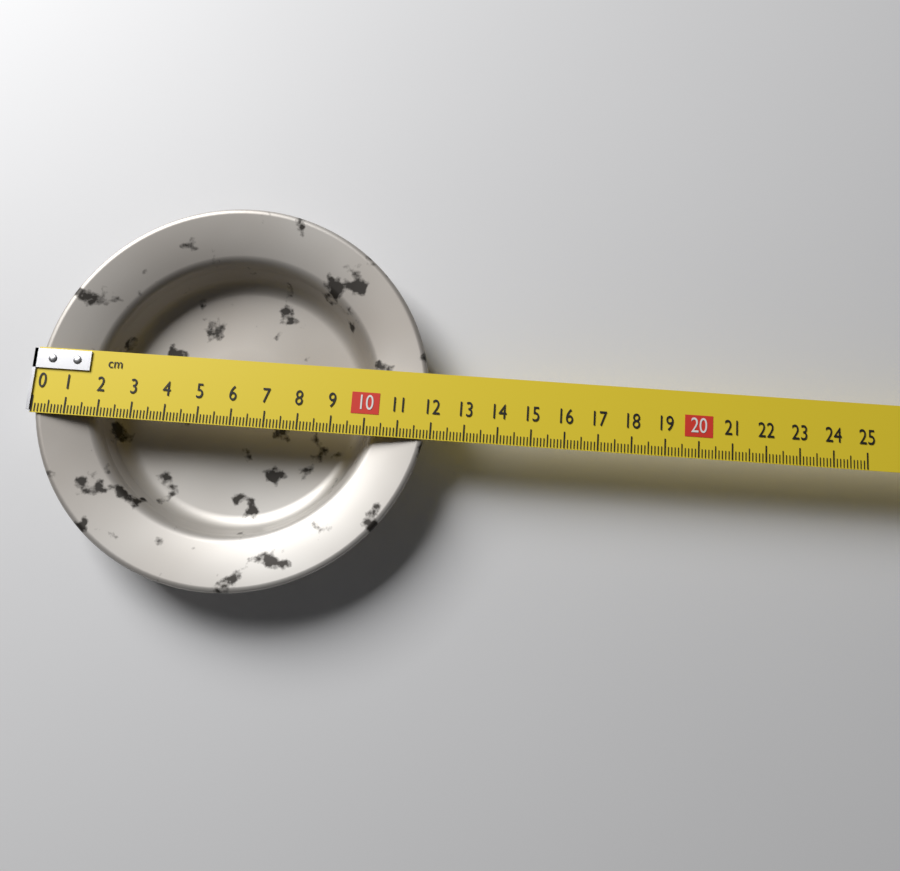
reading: 11.9 cm
